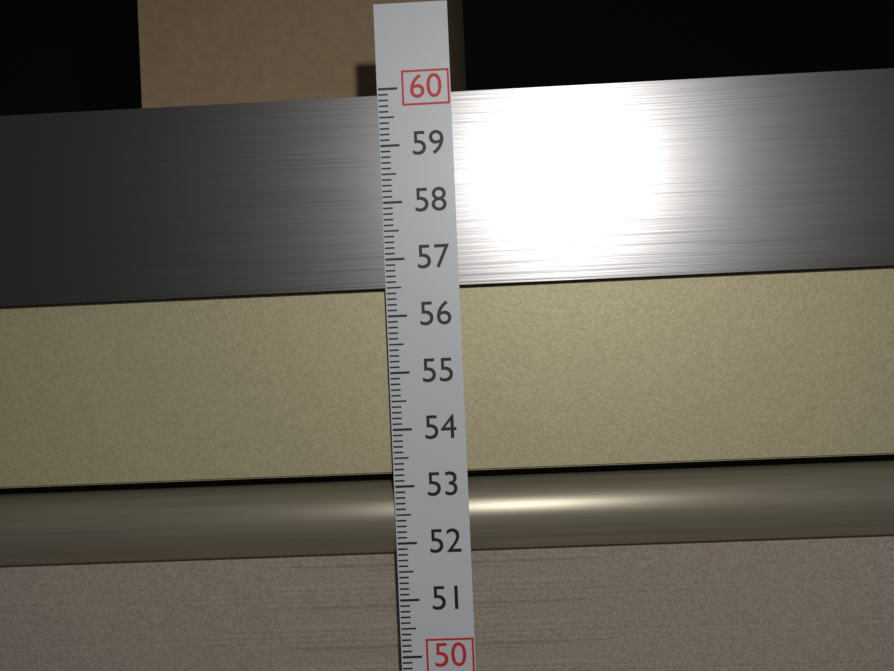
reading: 59.9 (no unit)
